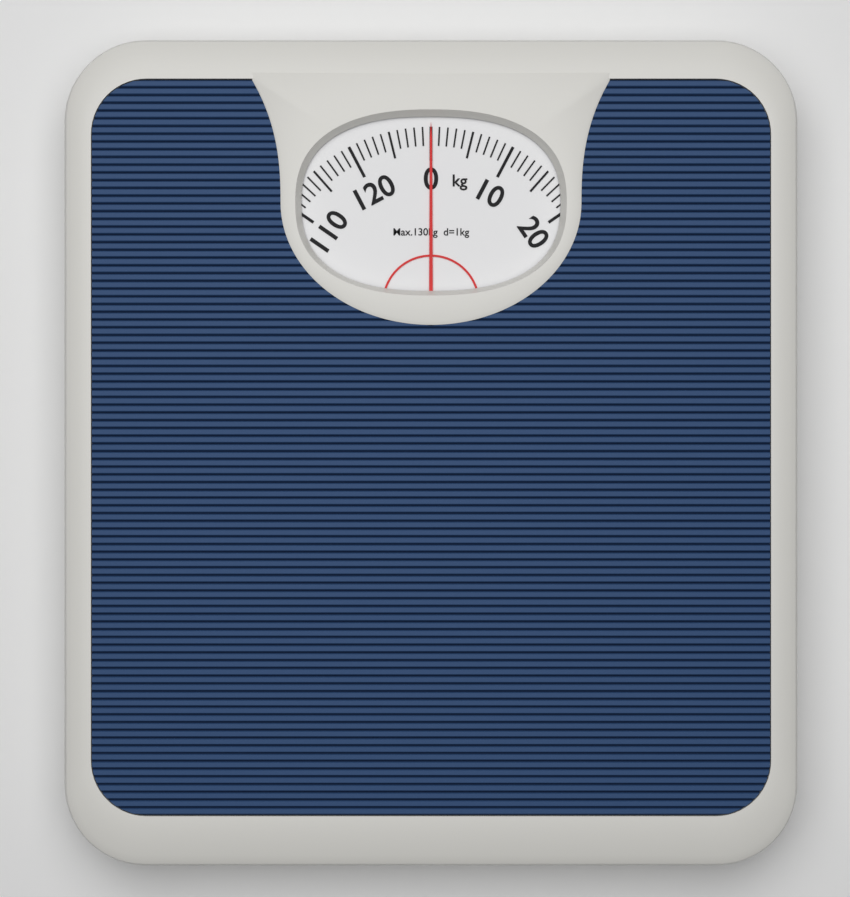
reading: 0 kg
